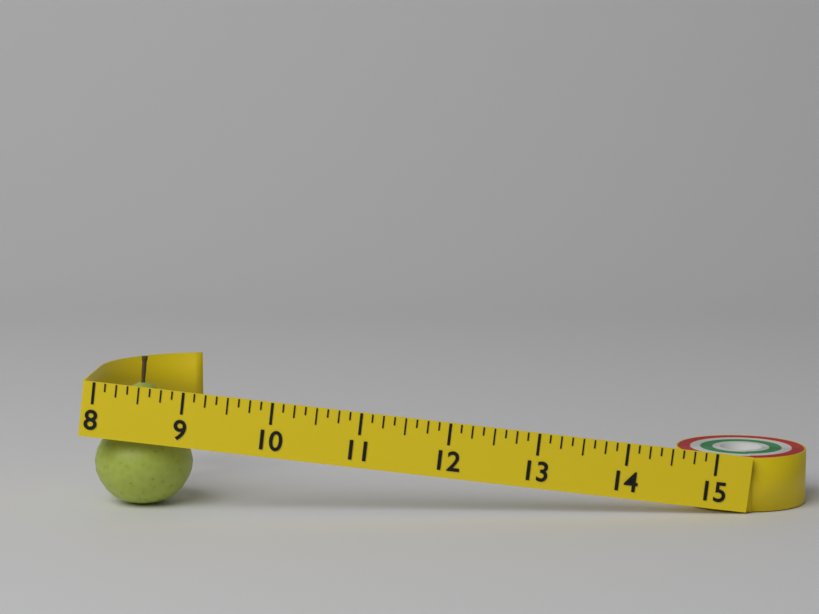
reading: 9.125 (no unit)
